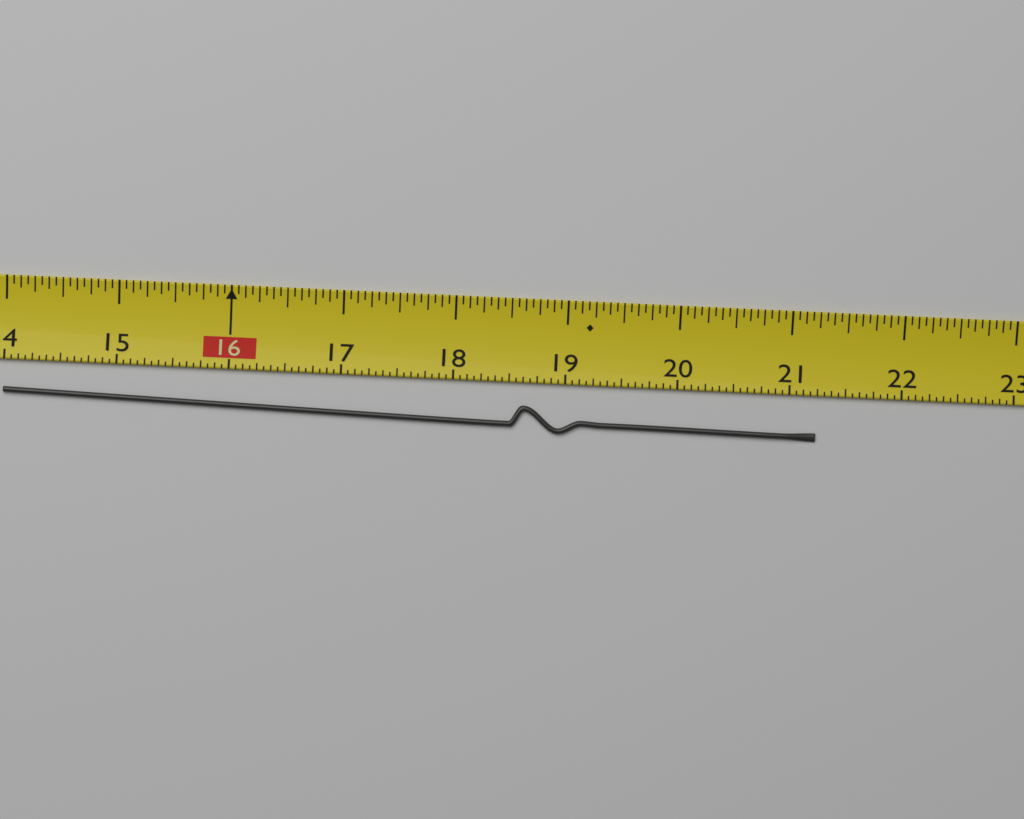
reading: 21.2500 (no unit)
